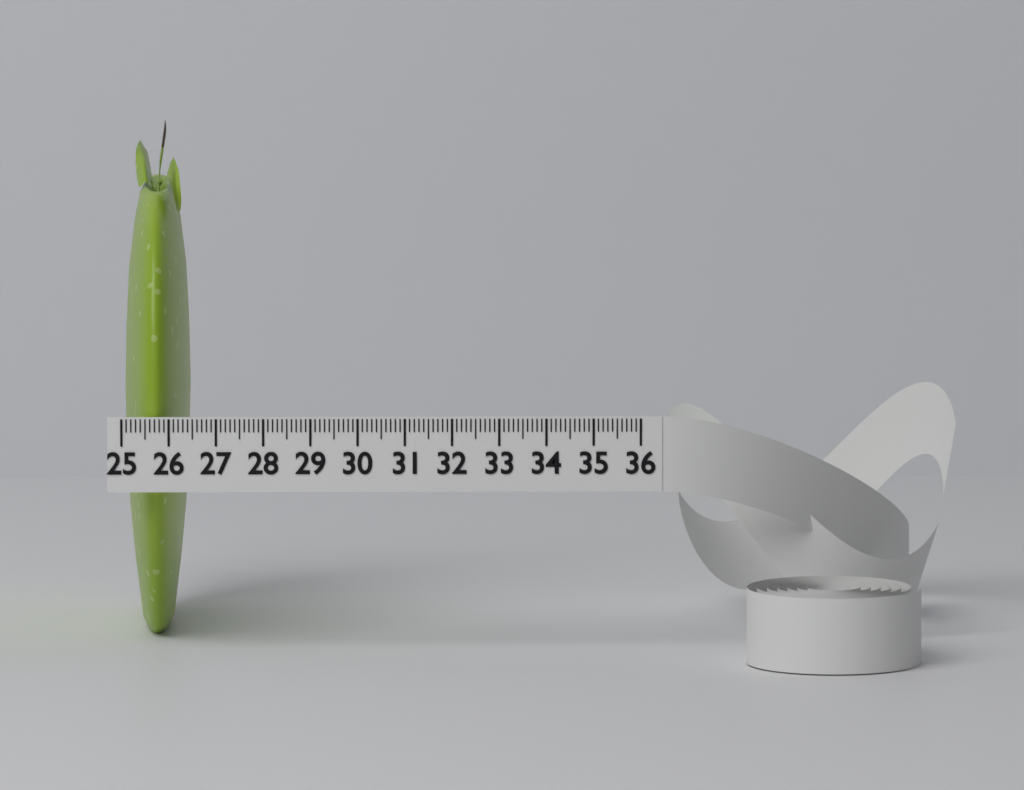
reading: 26.4 (no unit)
